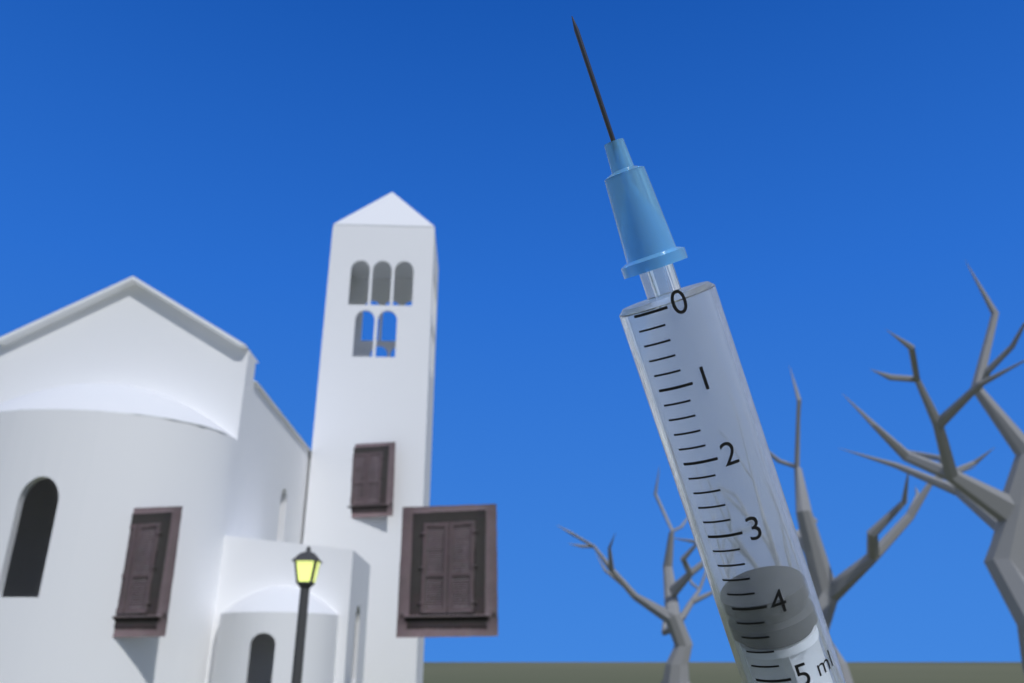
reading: 4.0 ml
